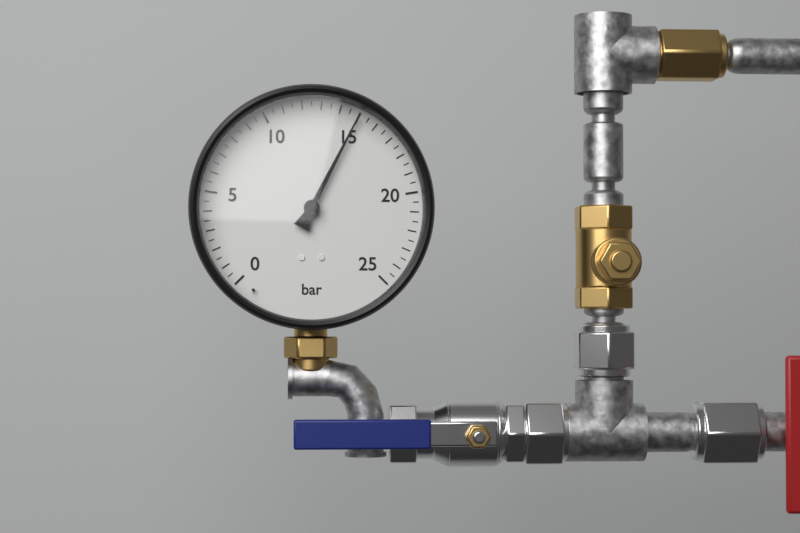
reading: 15.0 bar
